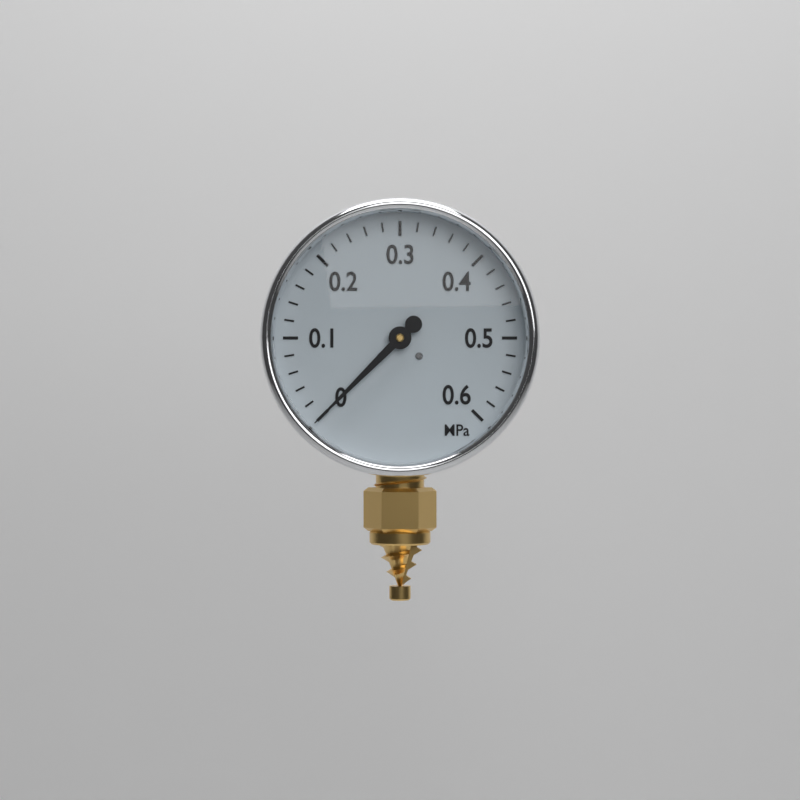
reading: 0.00 MPa
